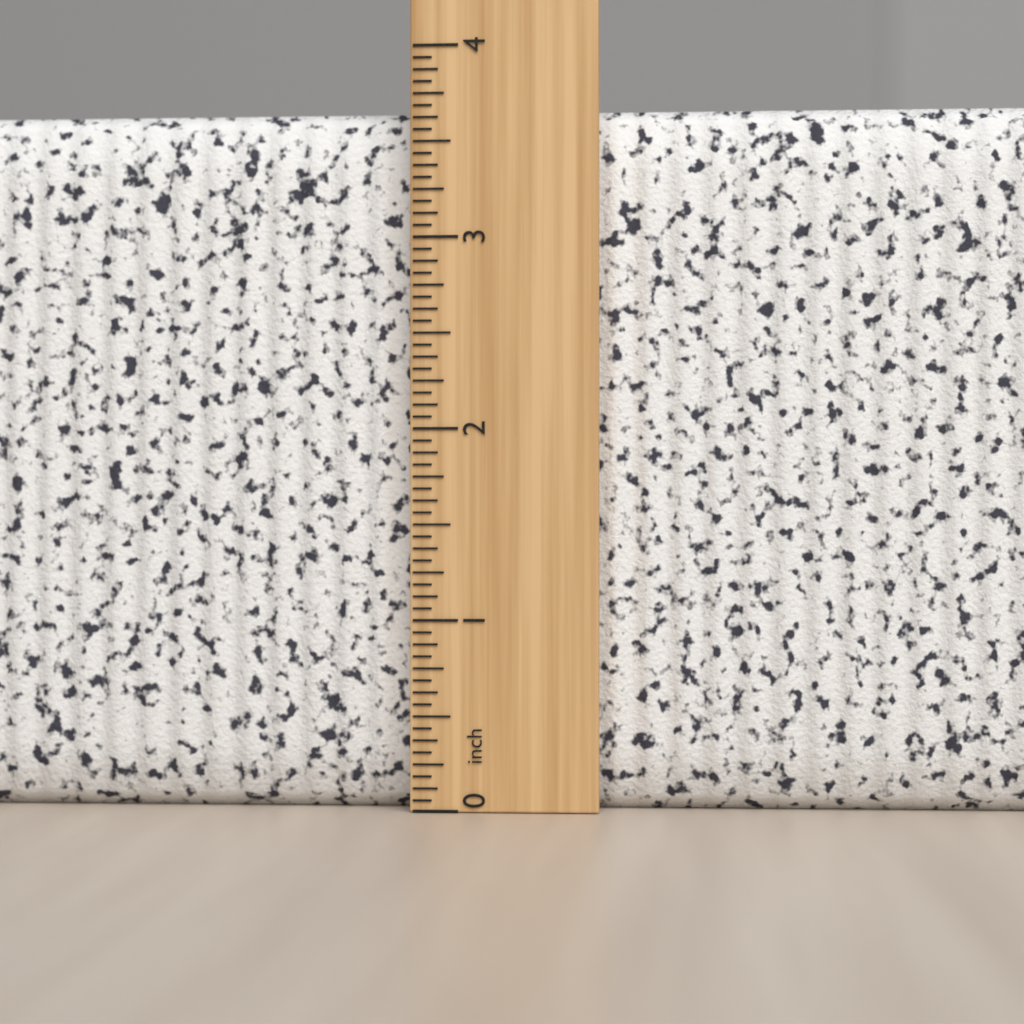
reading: 3.6875 inch
